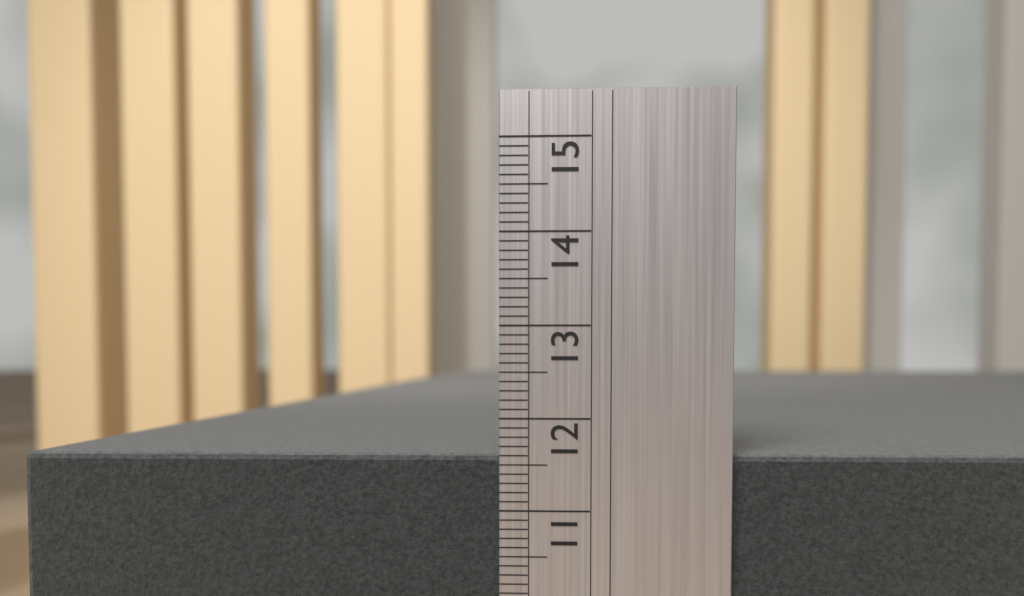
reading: 11.6 (no unit)
